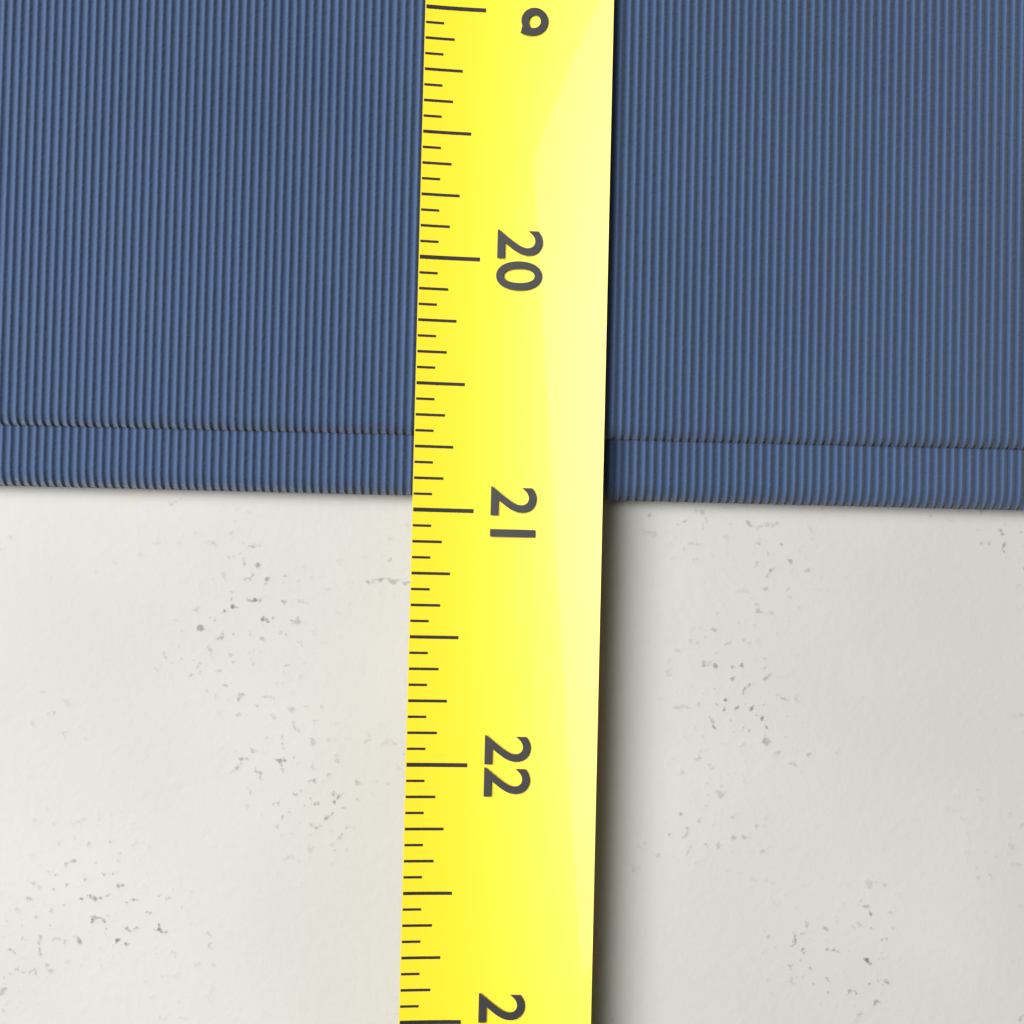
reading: 20.9375 (no unit)
